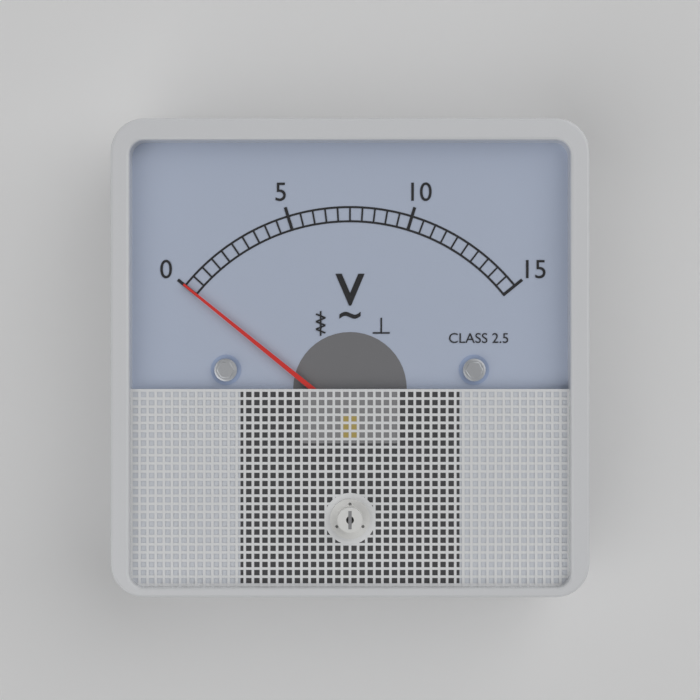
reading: 0.0 V
